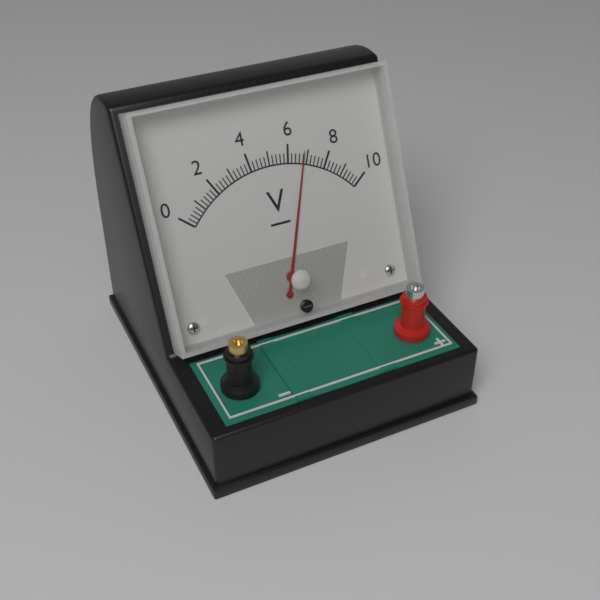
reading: 6.8 V
